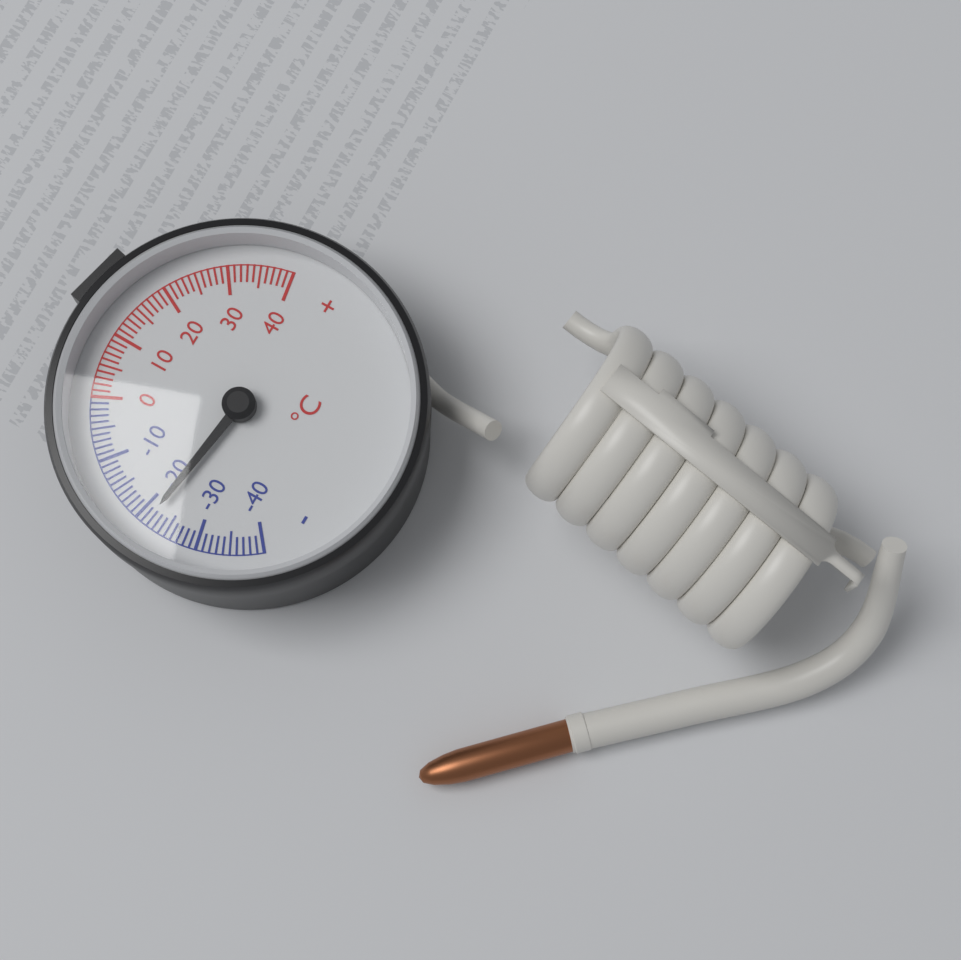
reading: -22 °C
